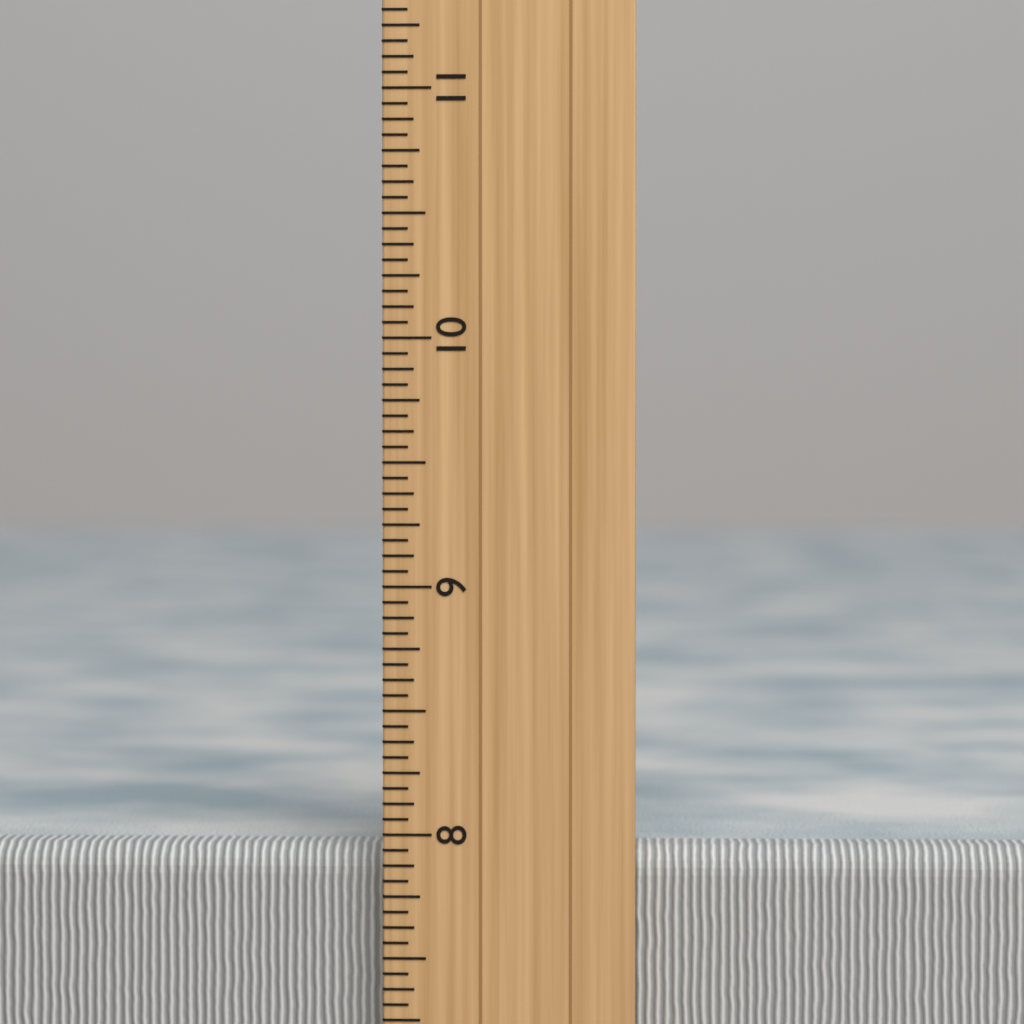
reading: 7.9375 inch
